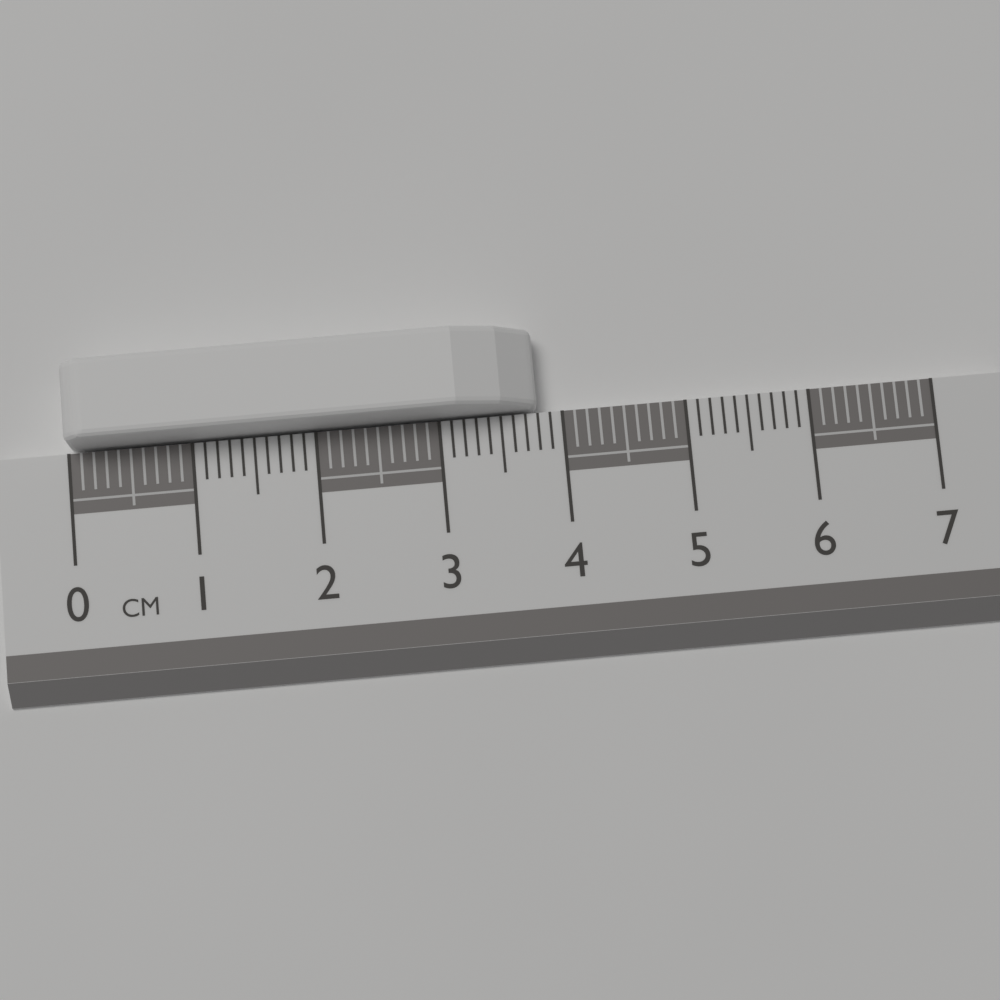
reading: 3.8 cm
